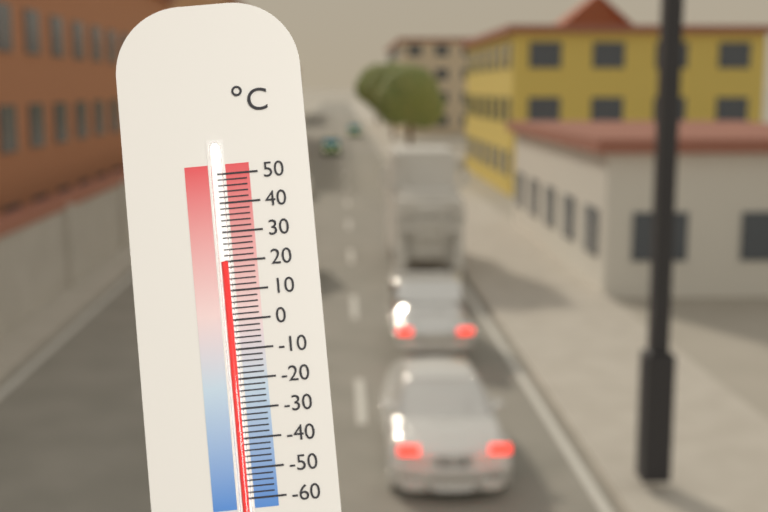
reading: 20 °C
